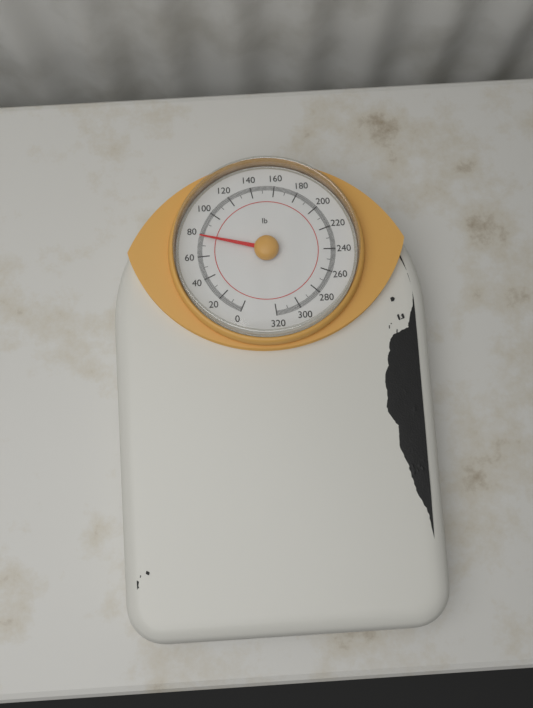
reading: 78 lb
